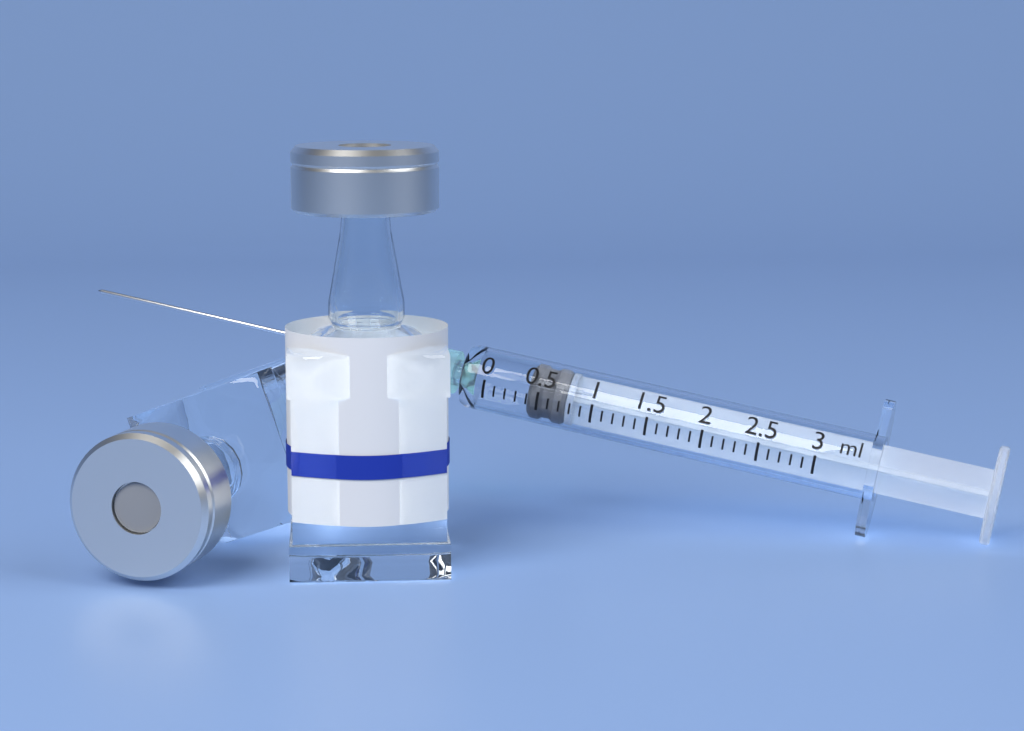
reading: 0.4 ml
